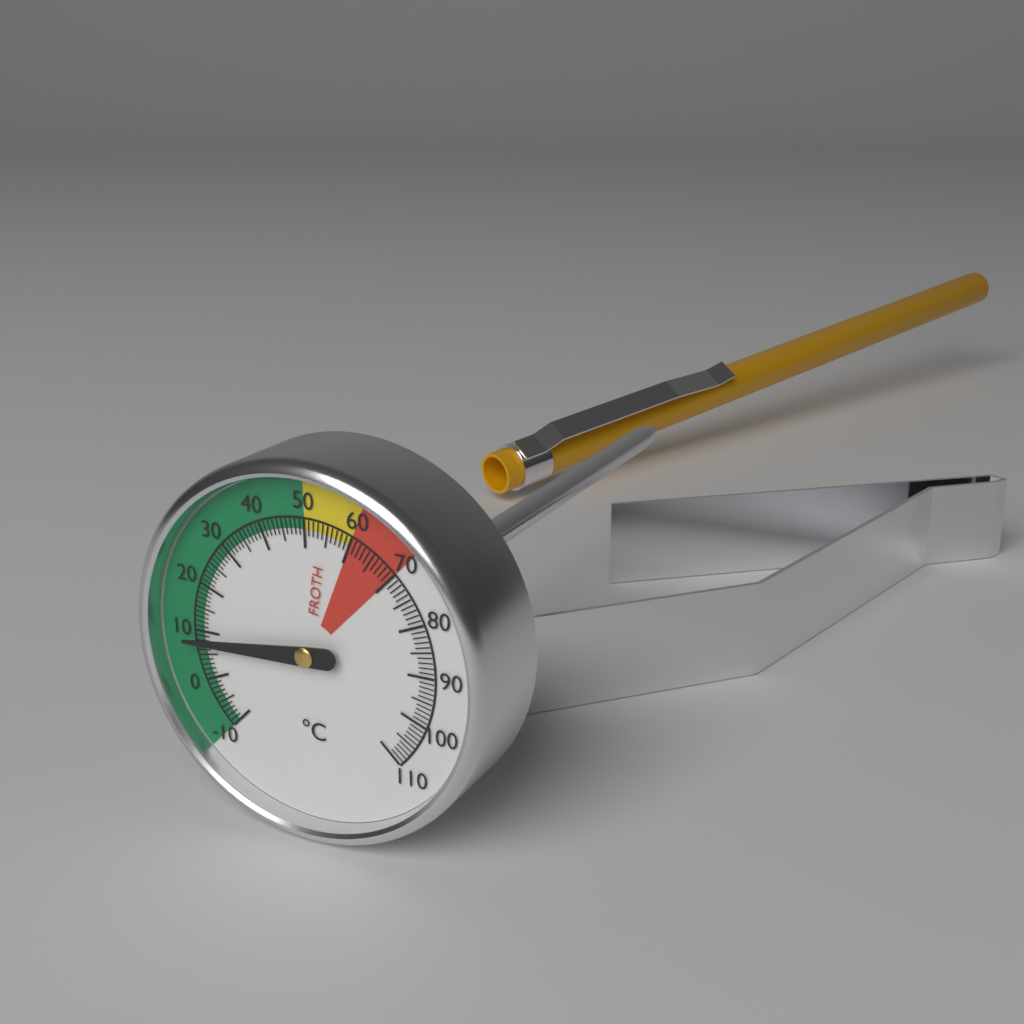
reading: 8 °C
